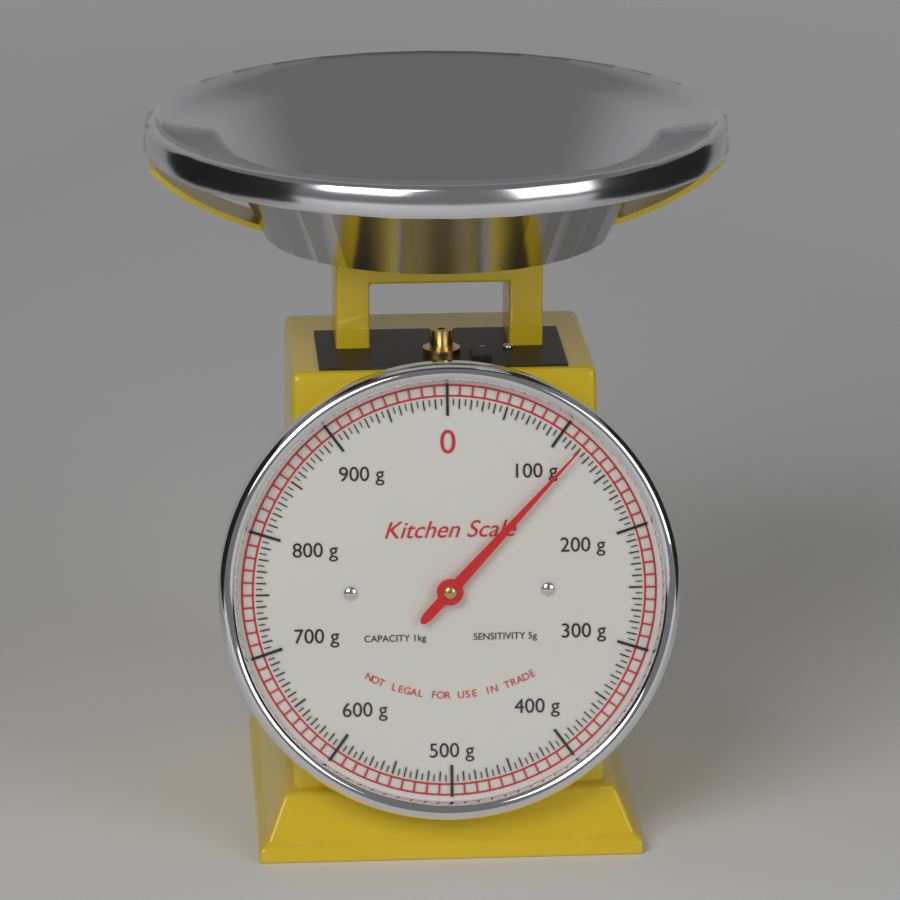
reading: 120 g
